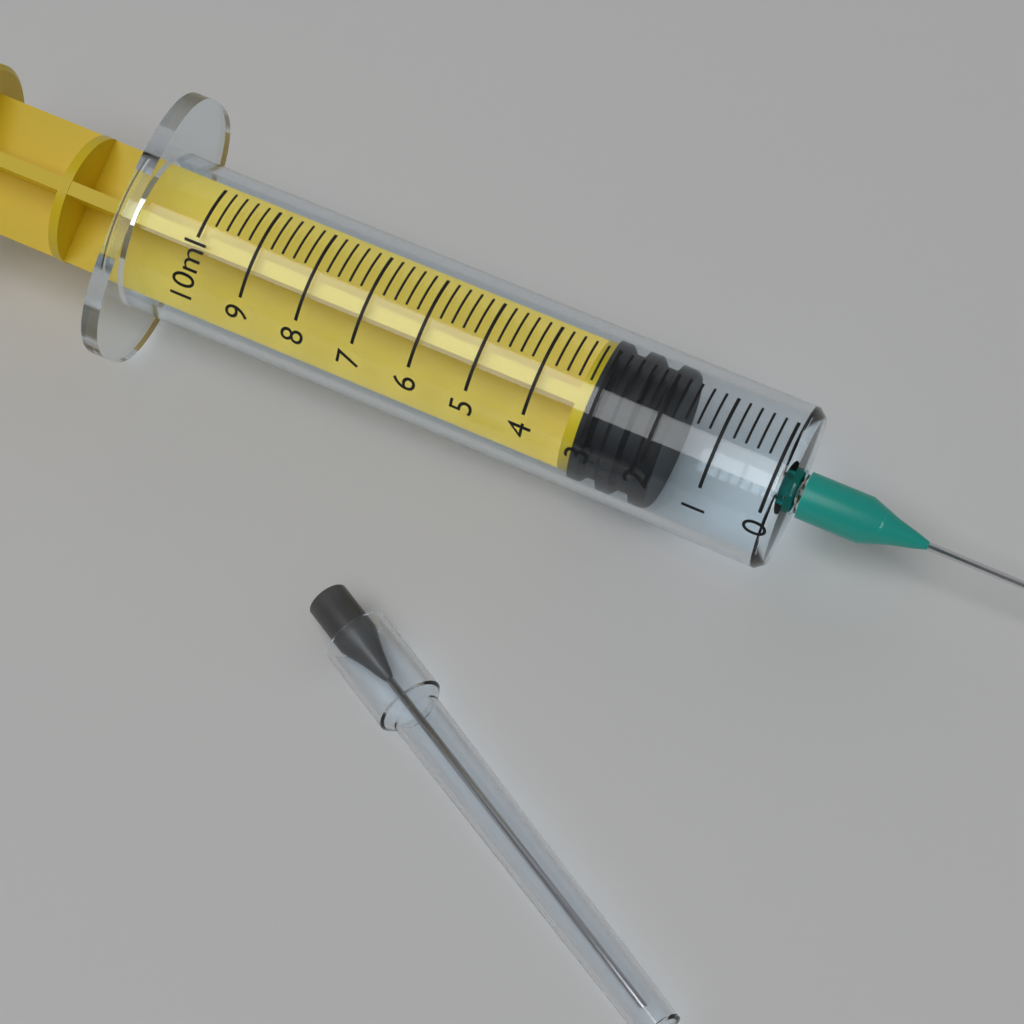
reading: 1.8 ml
